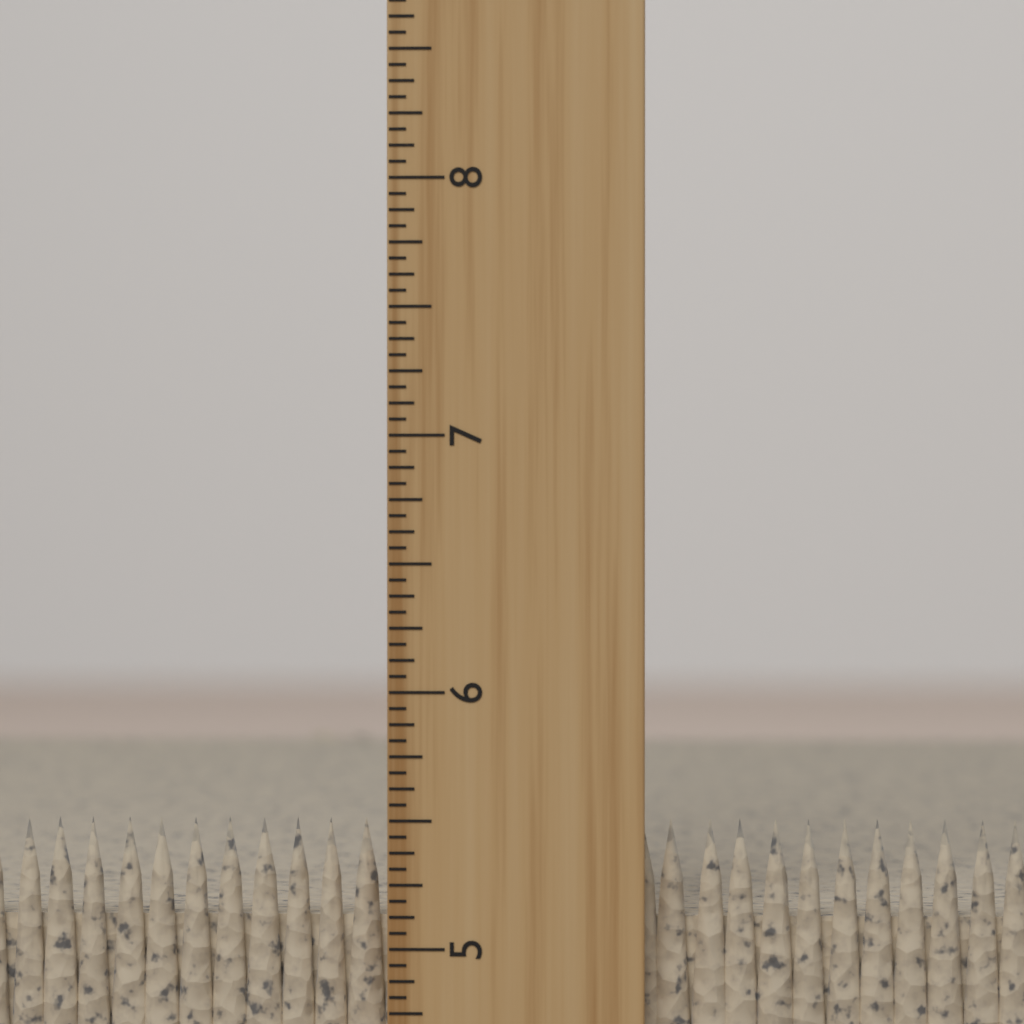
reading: 5.5000 inch
